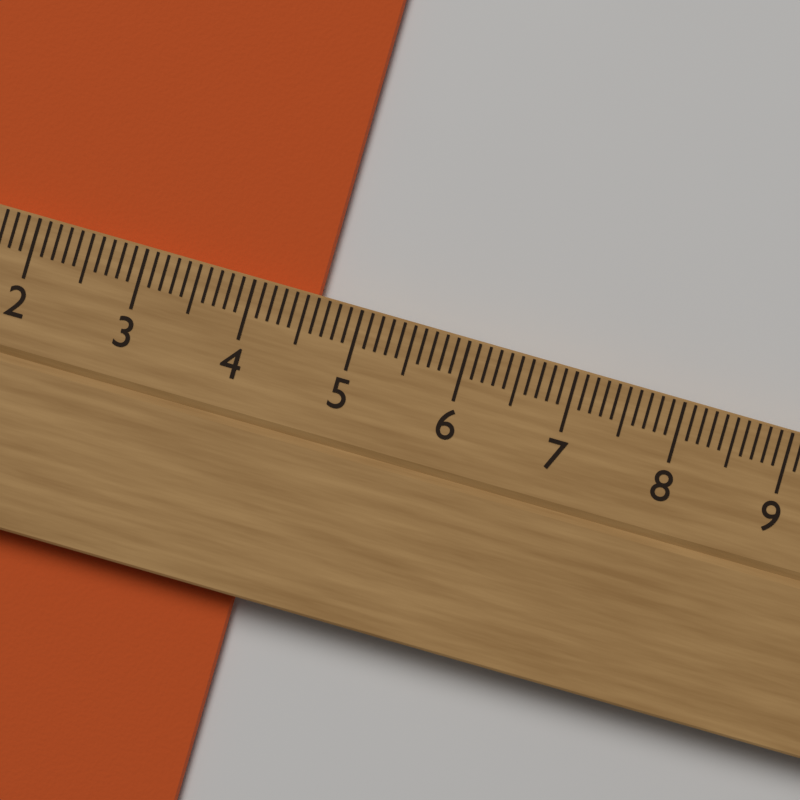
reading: 4.6 cm
